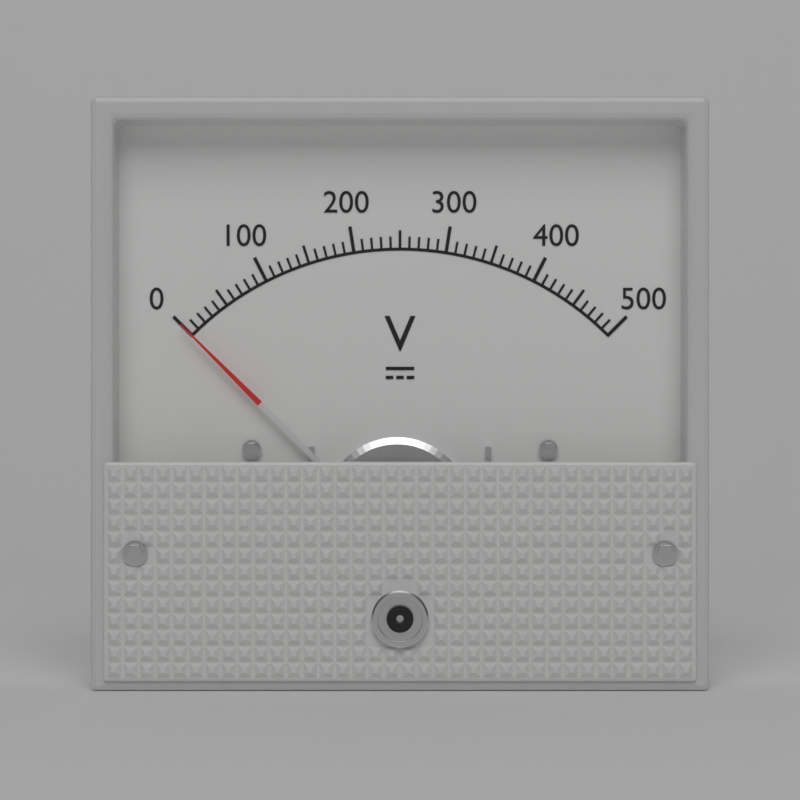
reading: 0 V
